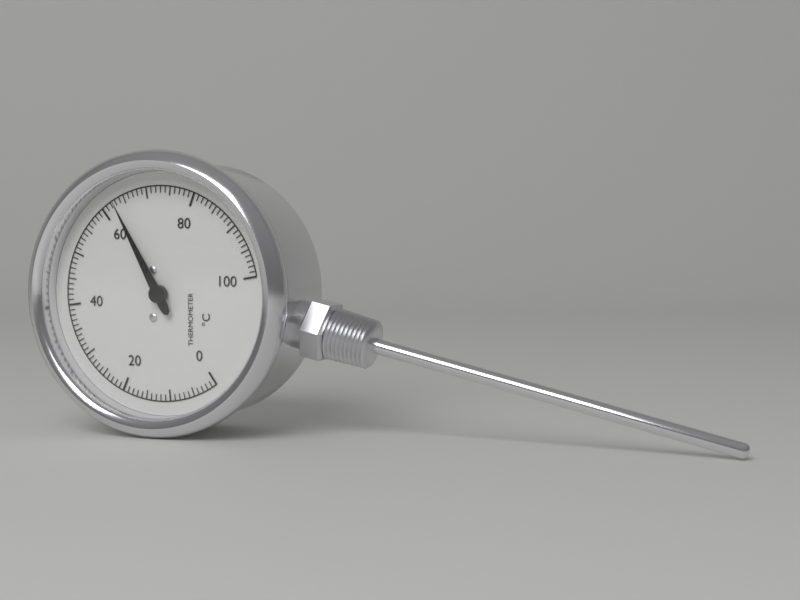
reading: 63 °C
